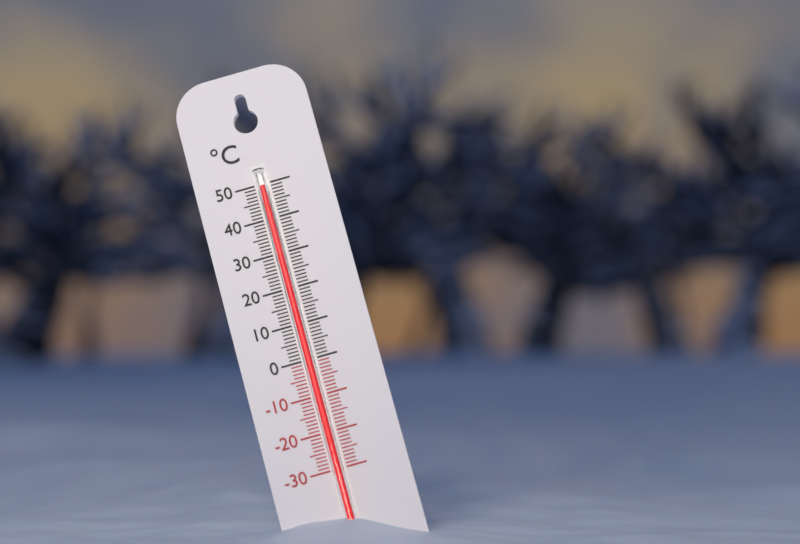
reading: 49 °C
